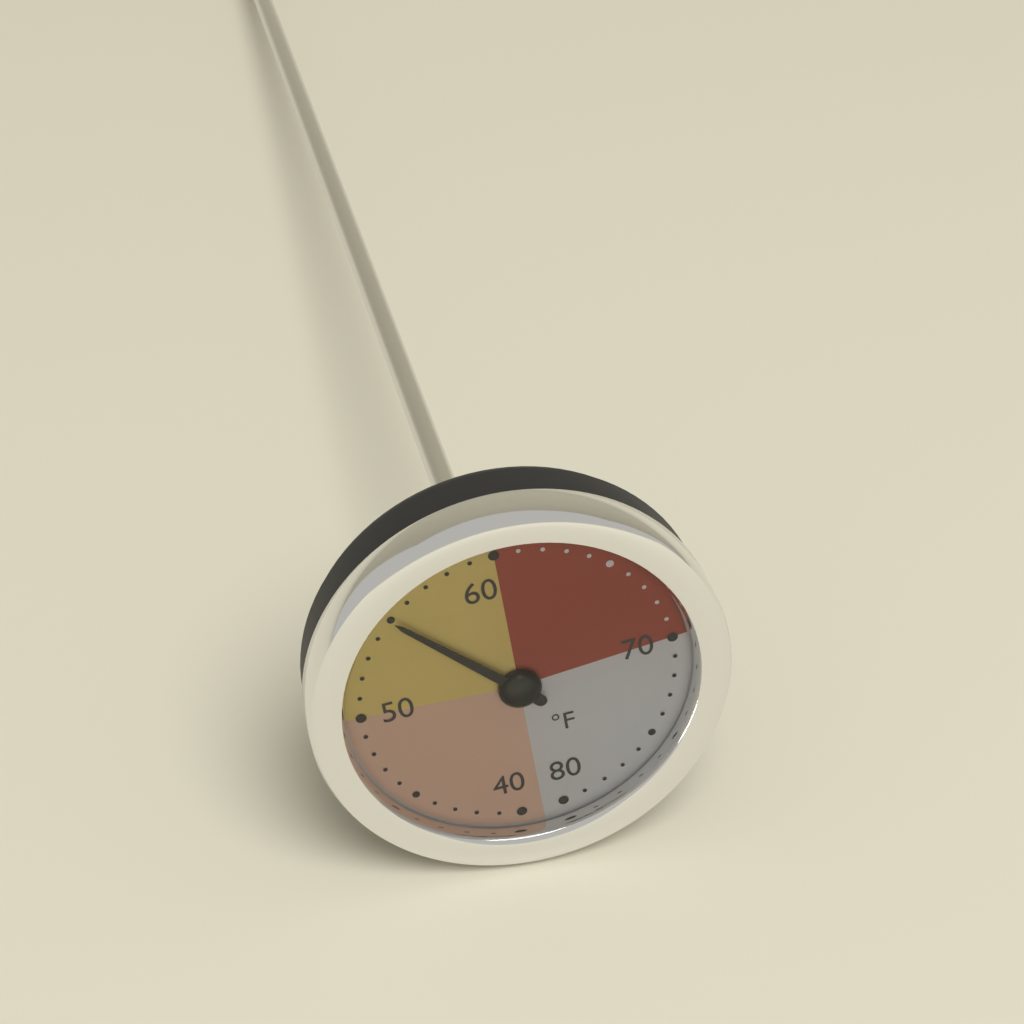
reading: 55 °F
